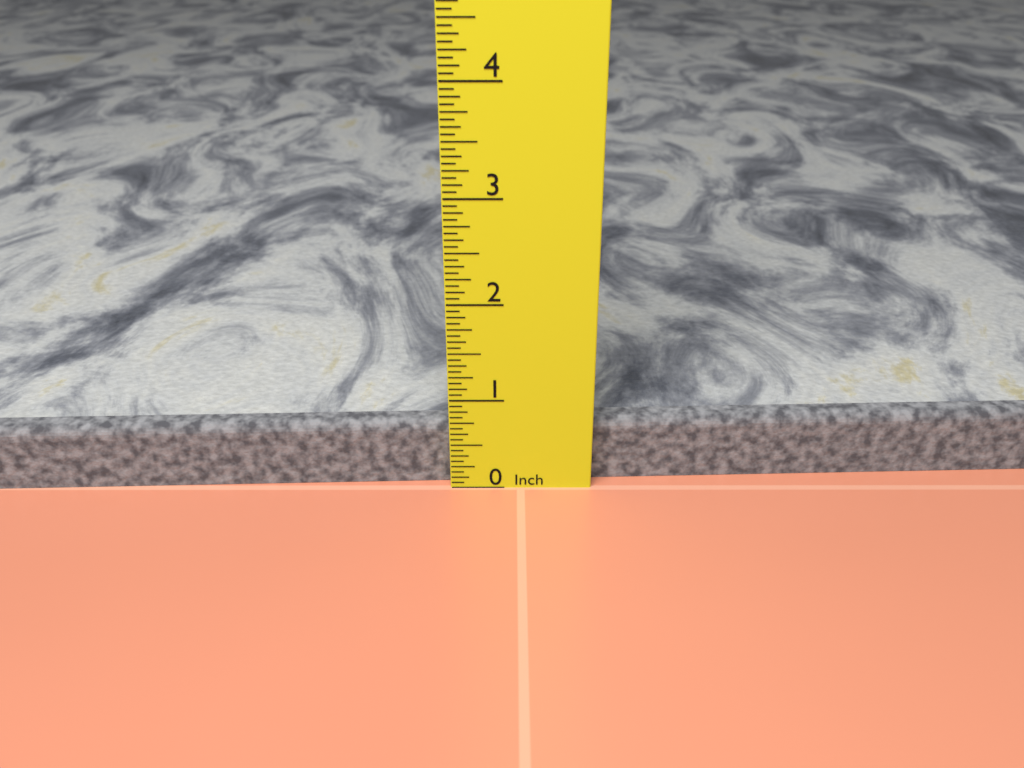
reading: 0.6875 in
